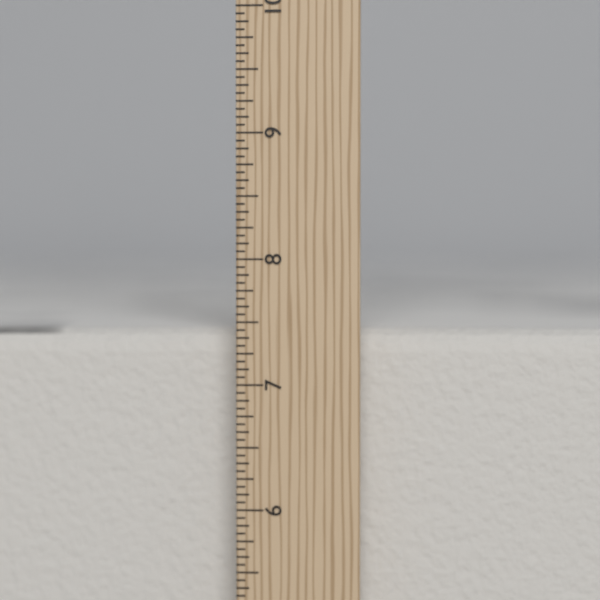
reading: 7.4375 in
